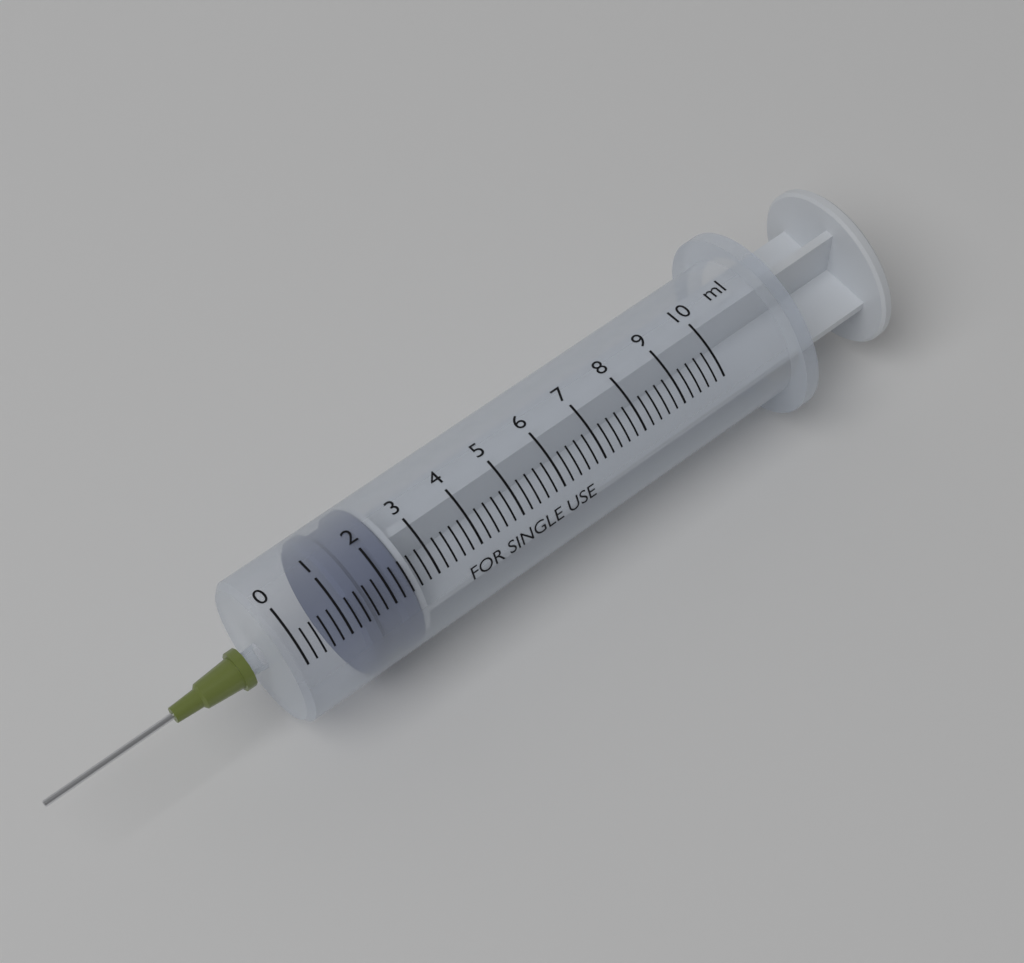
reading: 1.2 ml
